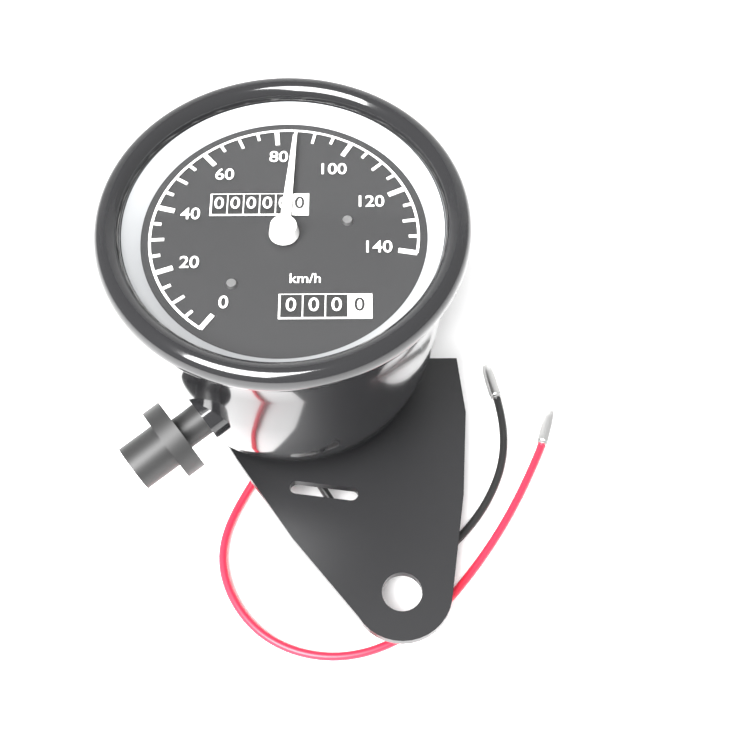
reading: 85 km/h
